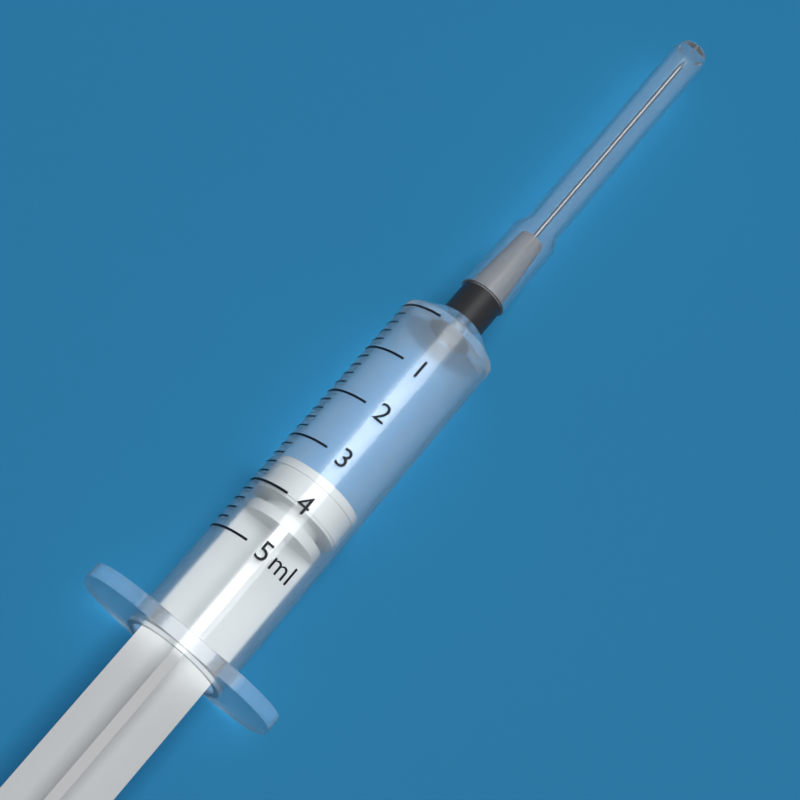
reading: 3.4 ml
